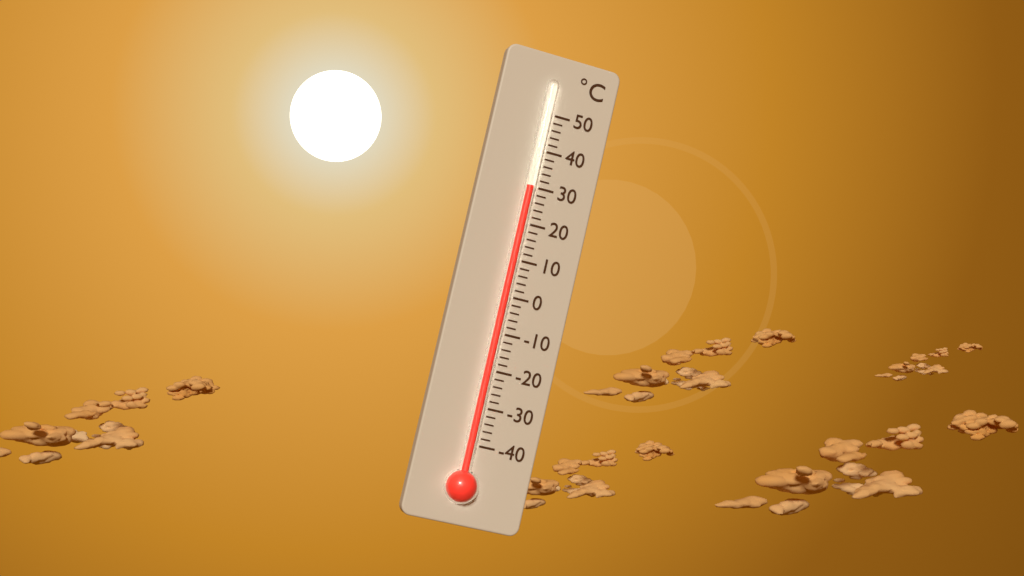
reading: 30 °C
